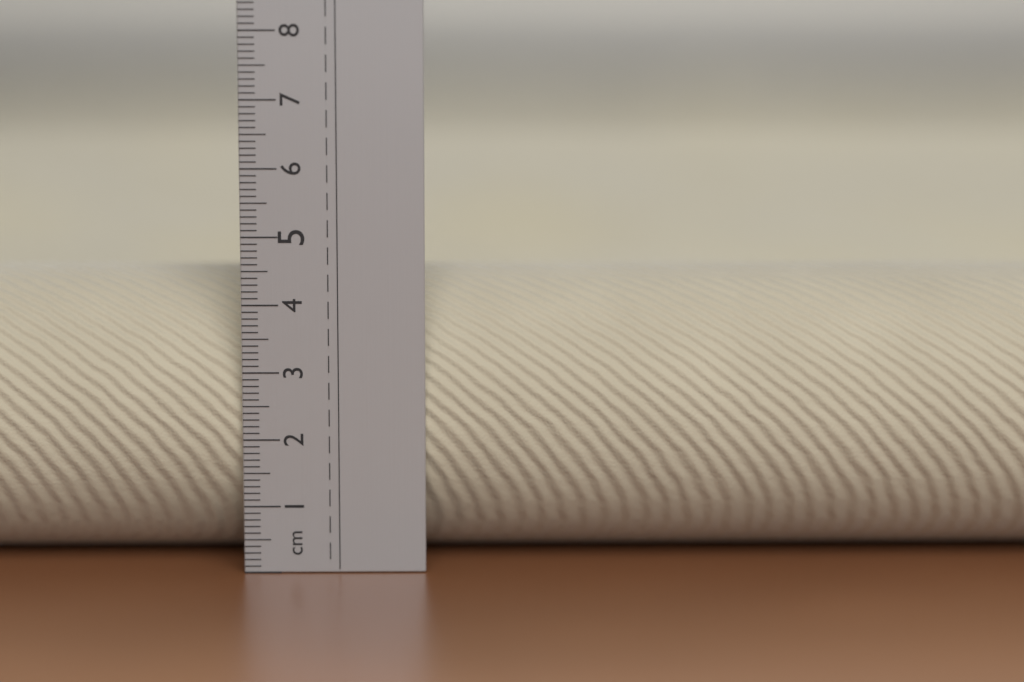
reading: 4.4 cm
